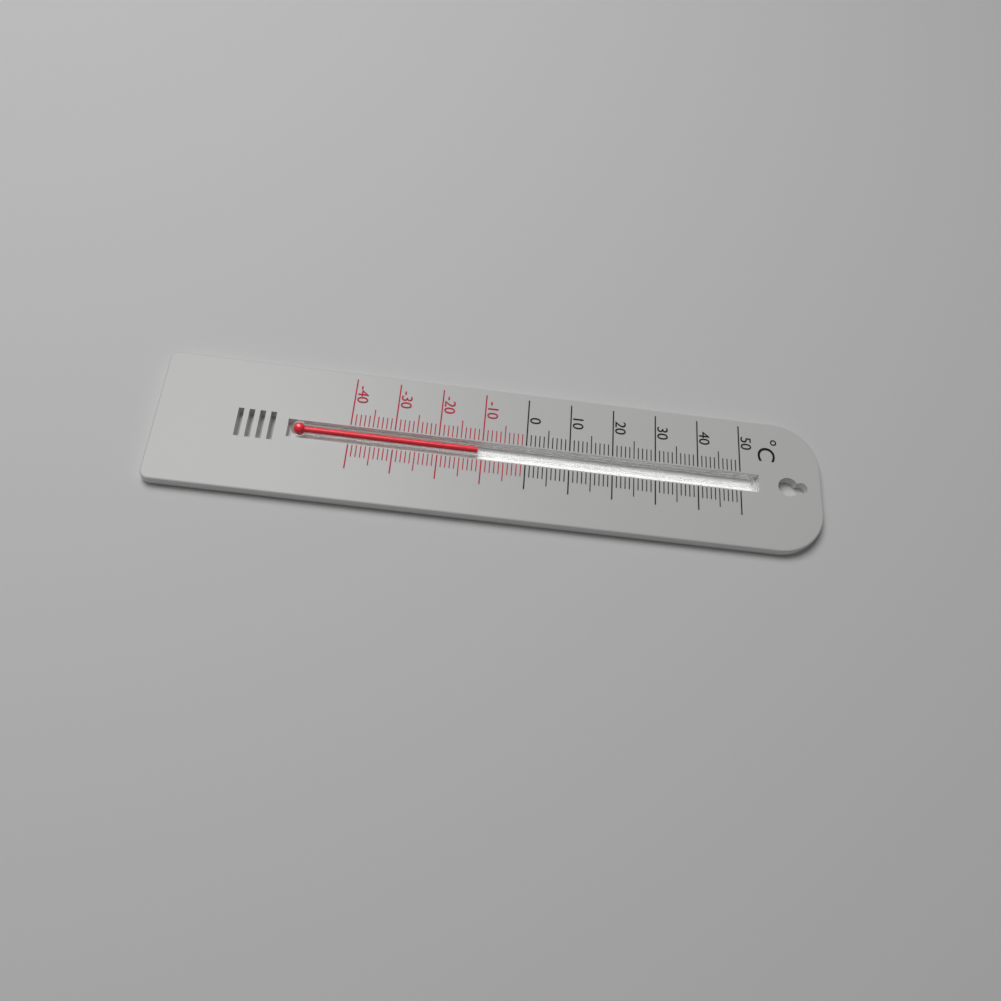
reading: -11 °C
